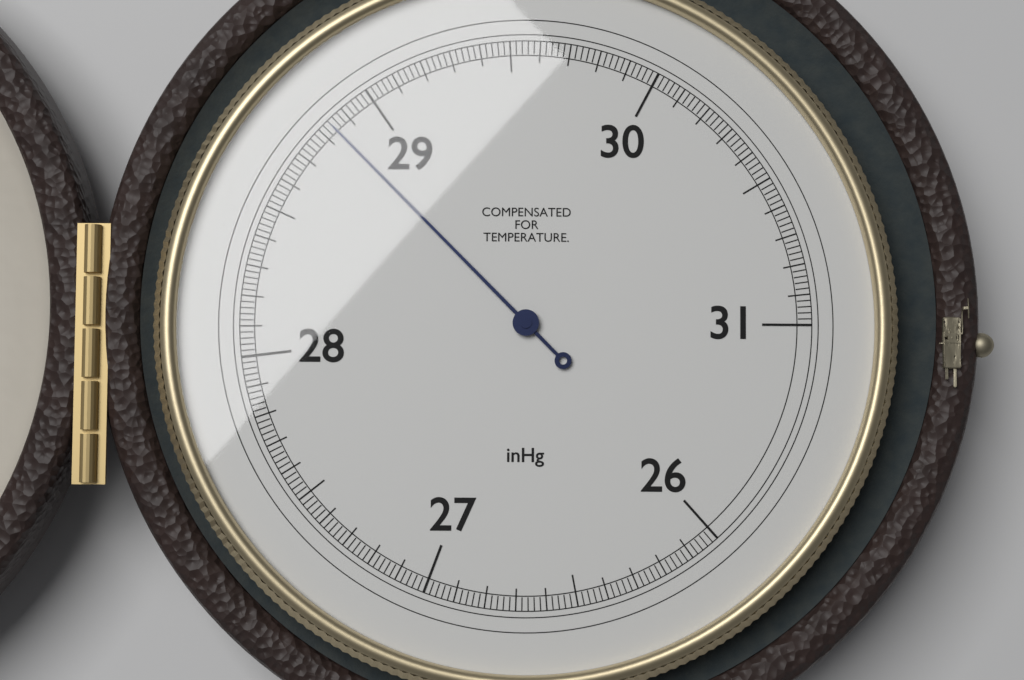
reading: 28.84 inHg
